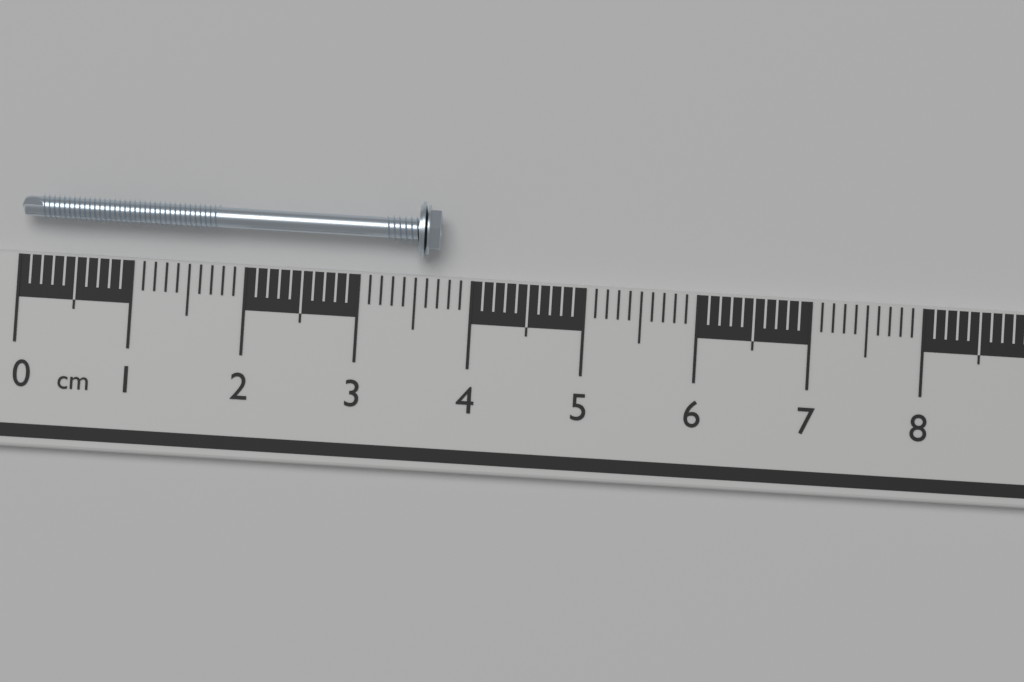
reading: 3.7 cm
